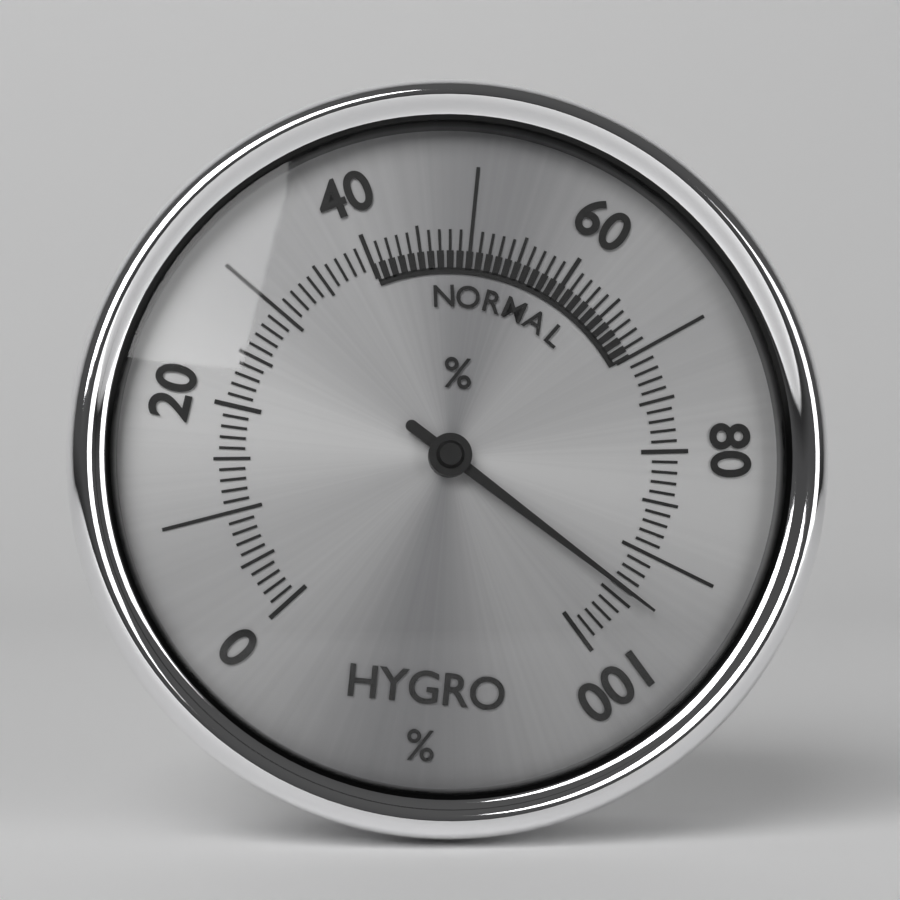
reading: 94 %
